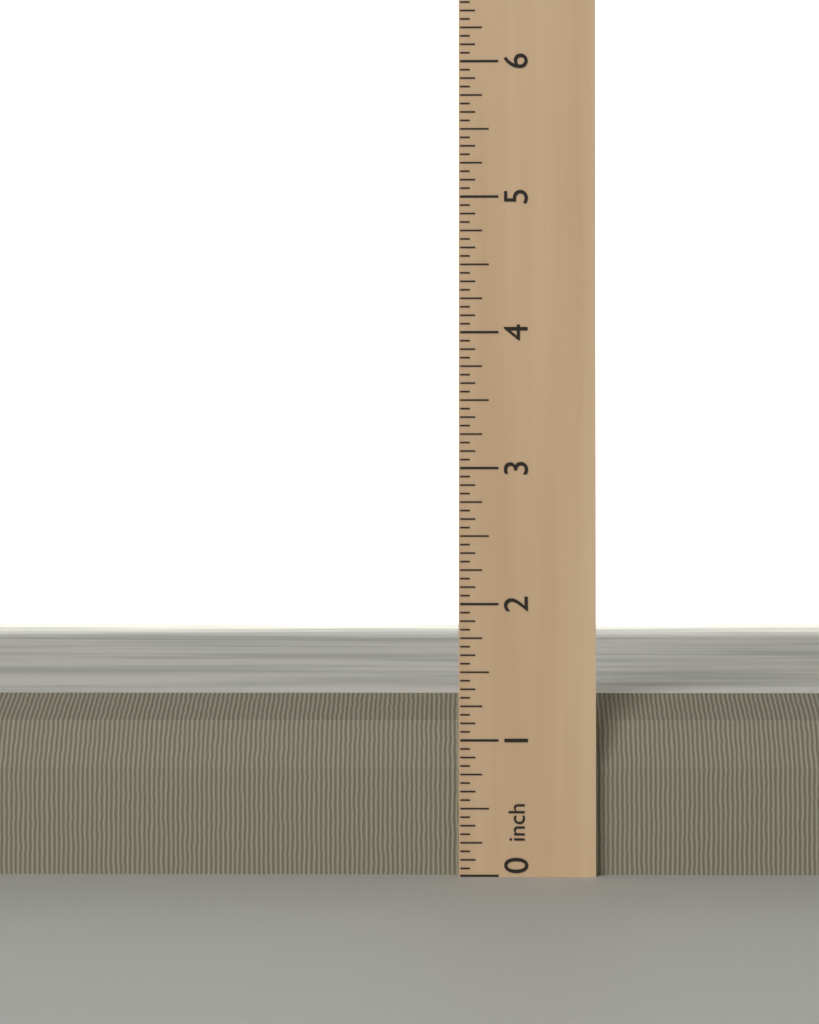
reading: 1.3125 inch
